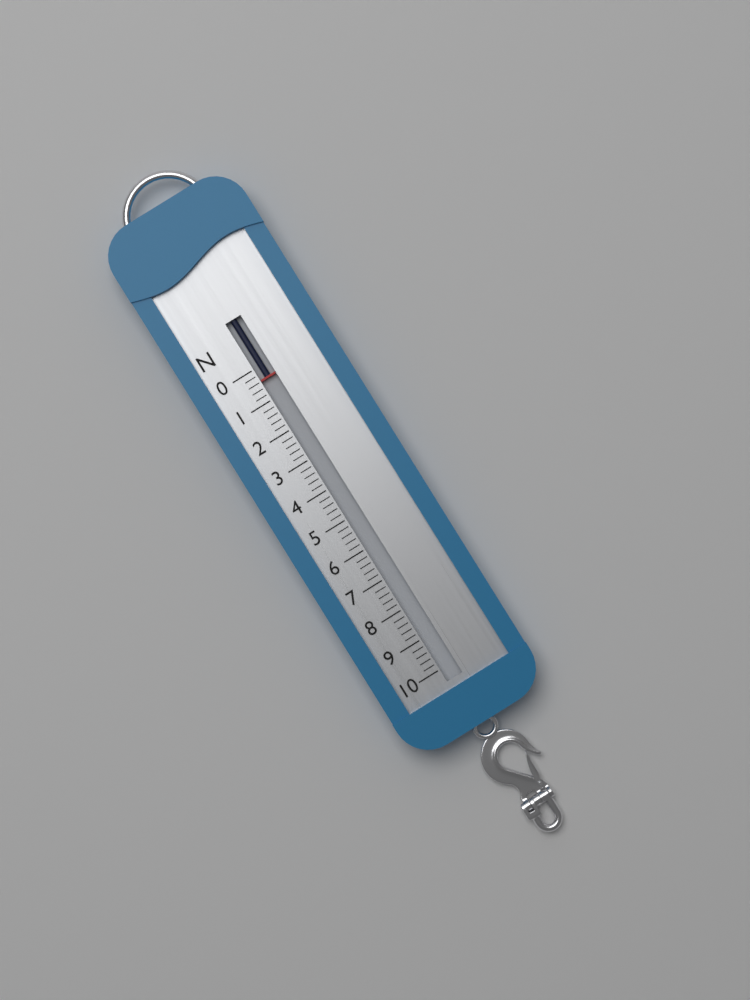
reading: 0.4 N
